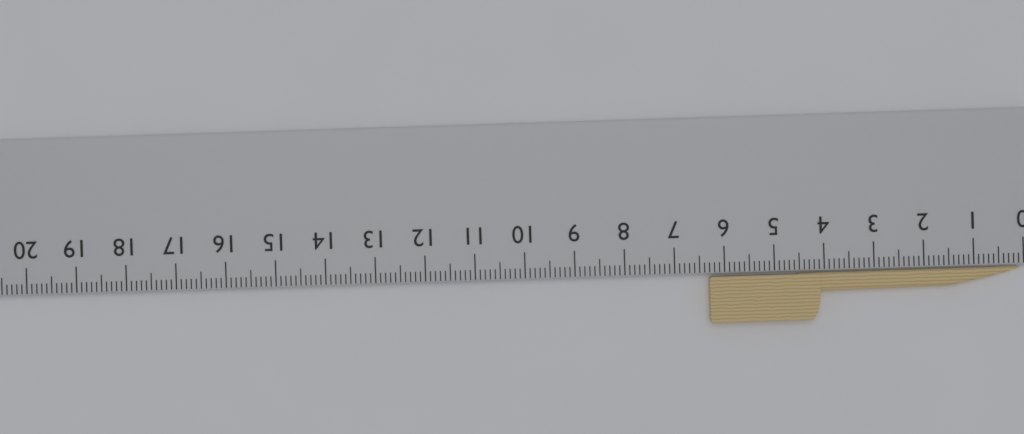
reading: 6.3 cm
